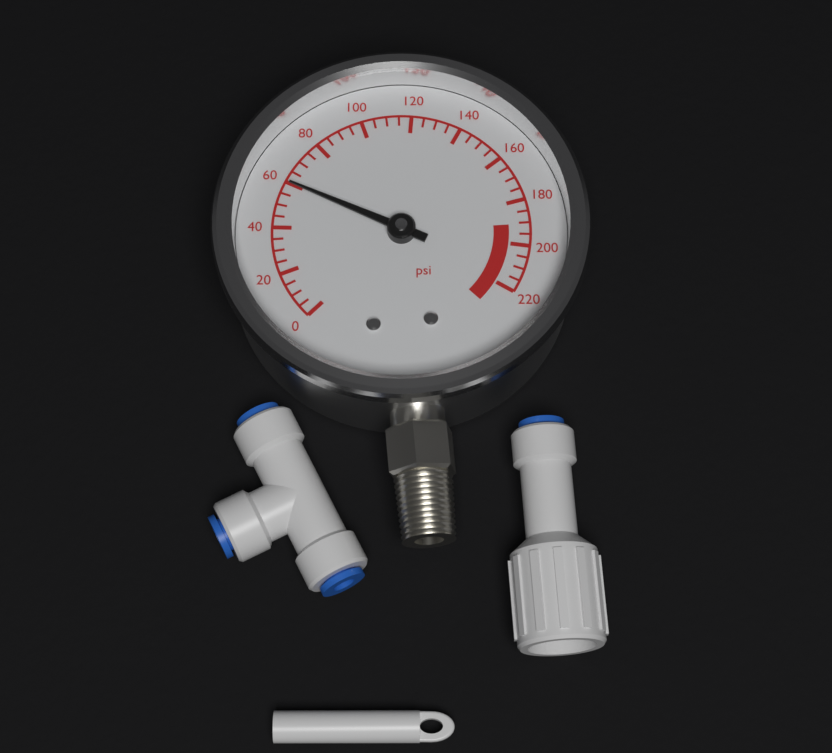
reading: 60 psi
